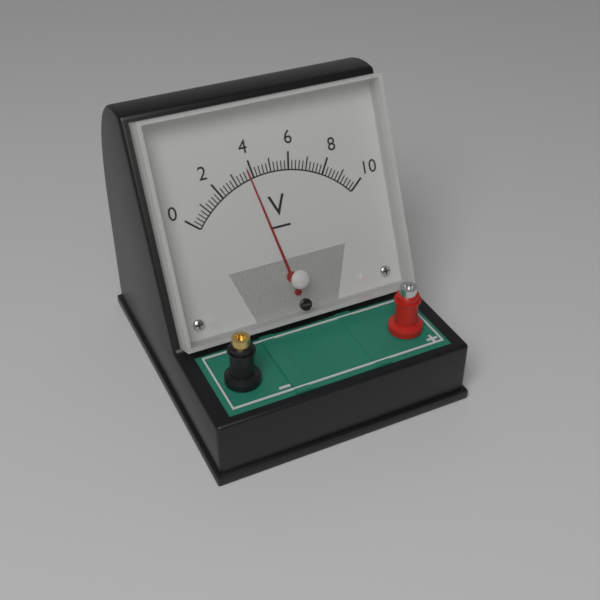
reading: 3.8 V
